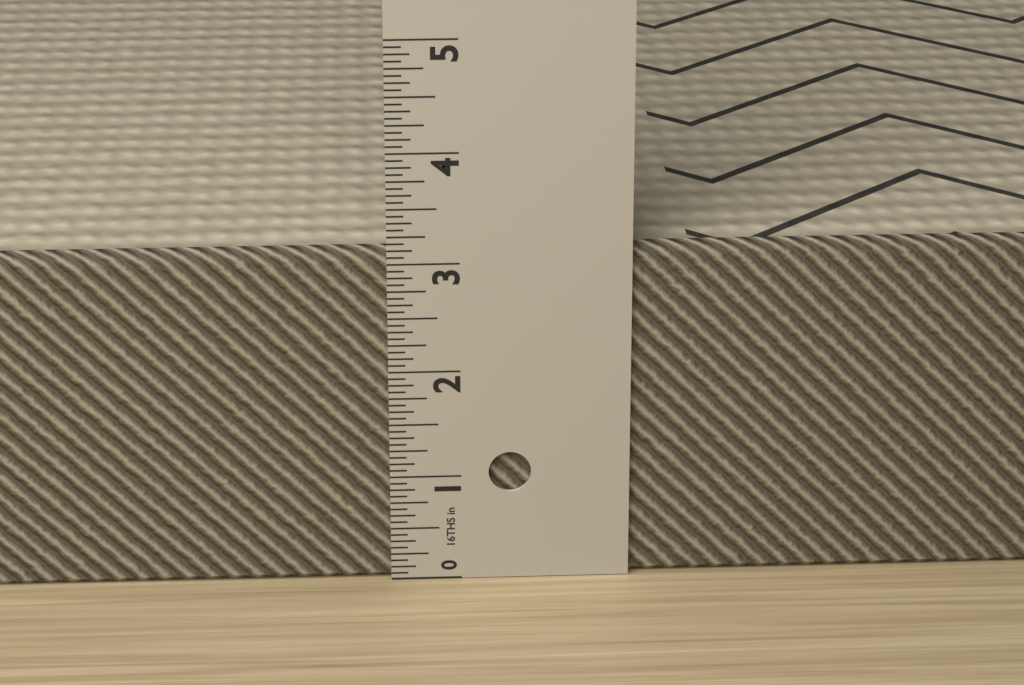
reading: 3.1250 in
